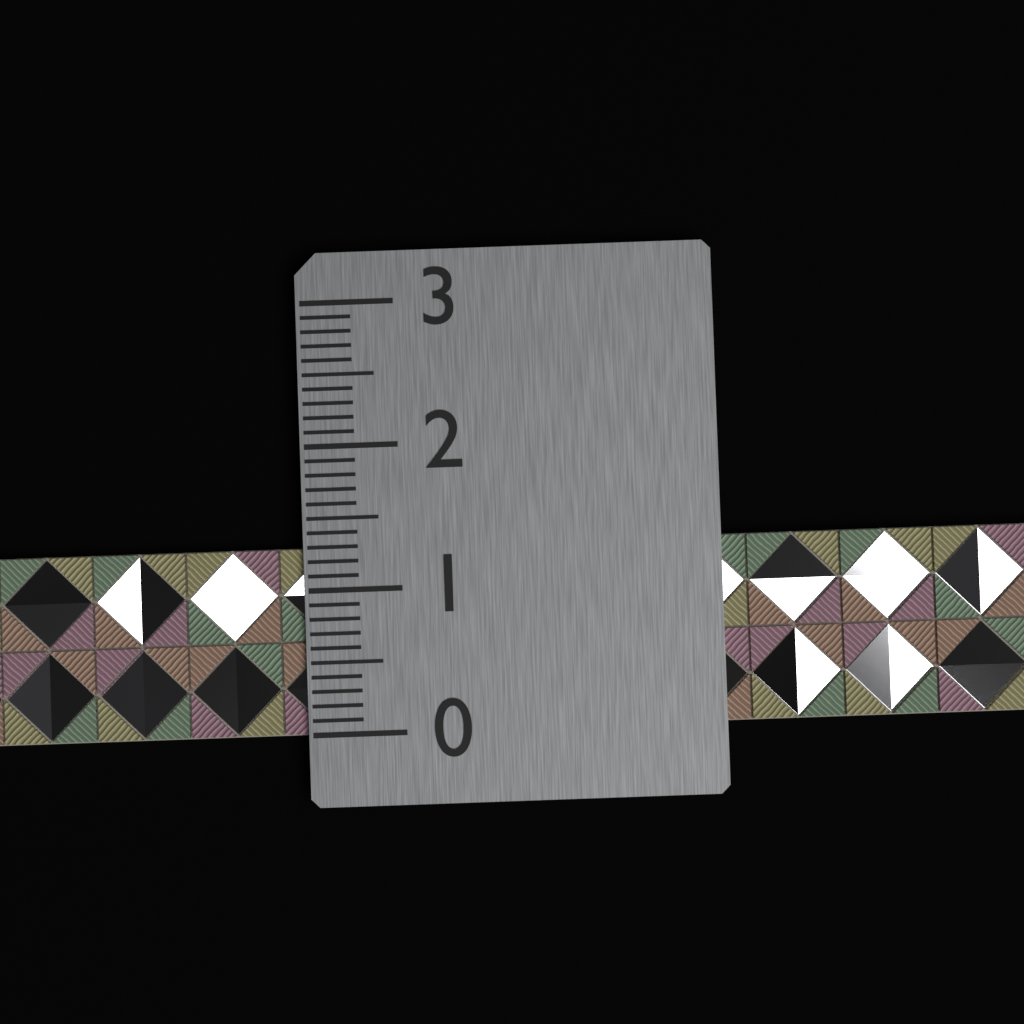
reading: 1.3 (no unit)
